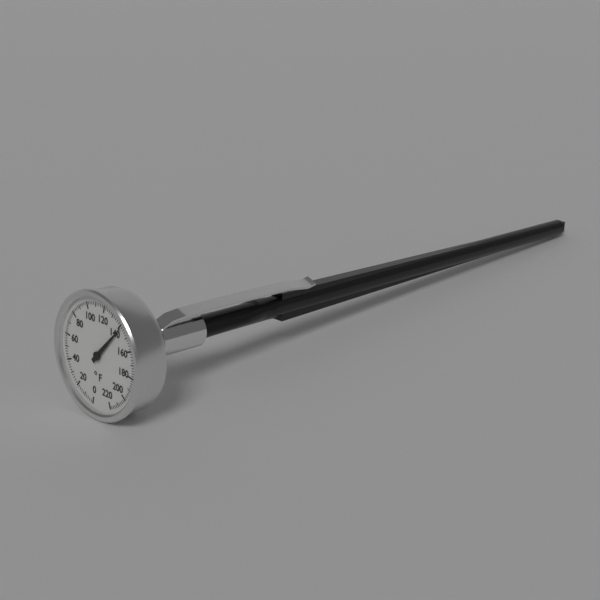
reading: 142 °F
